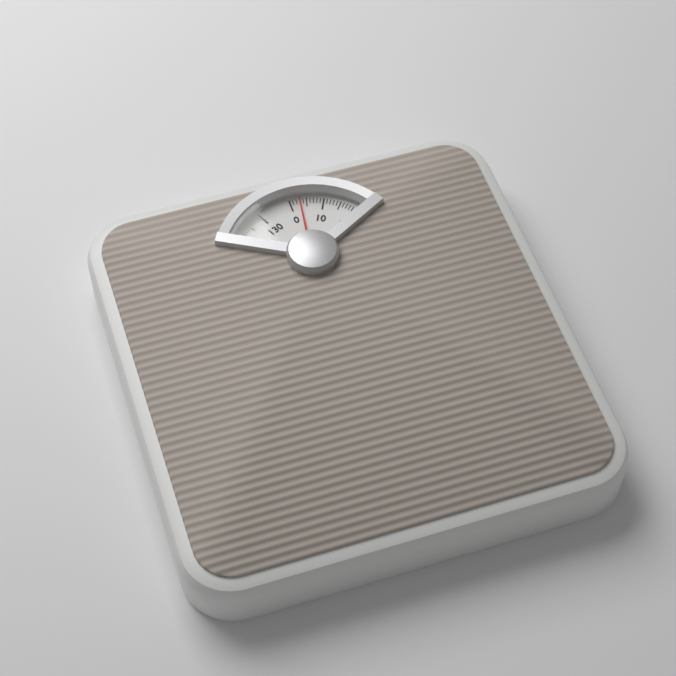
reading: 3 kg
